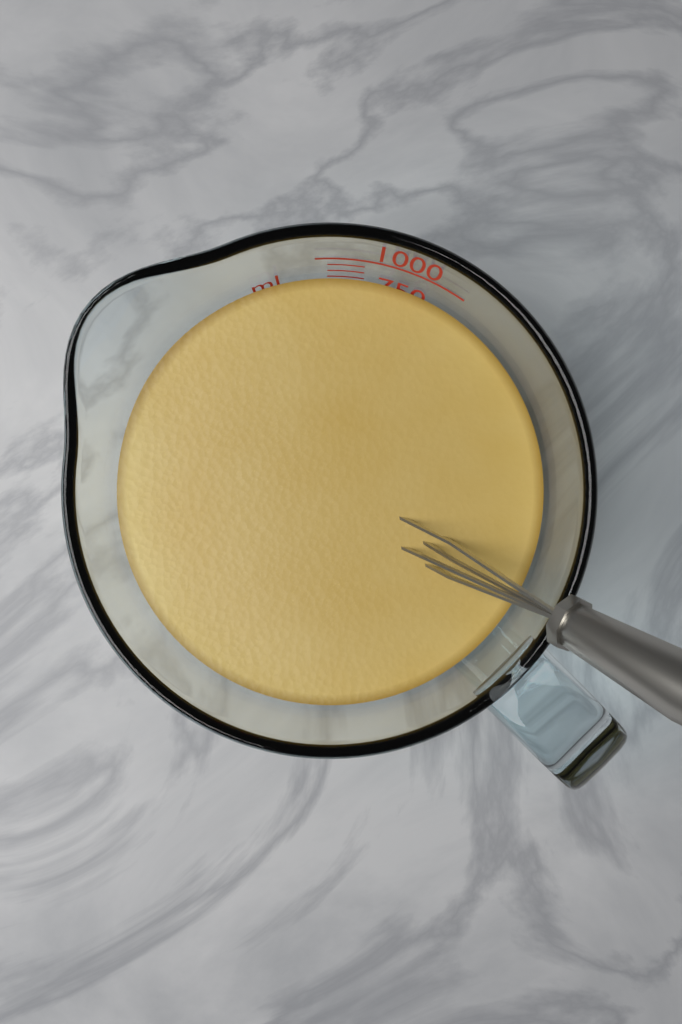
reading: 850 ml
